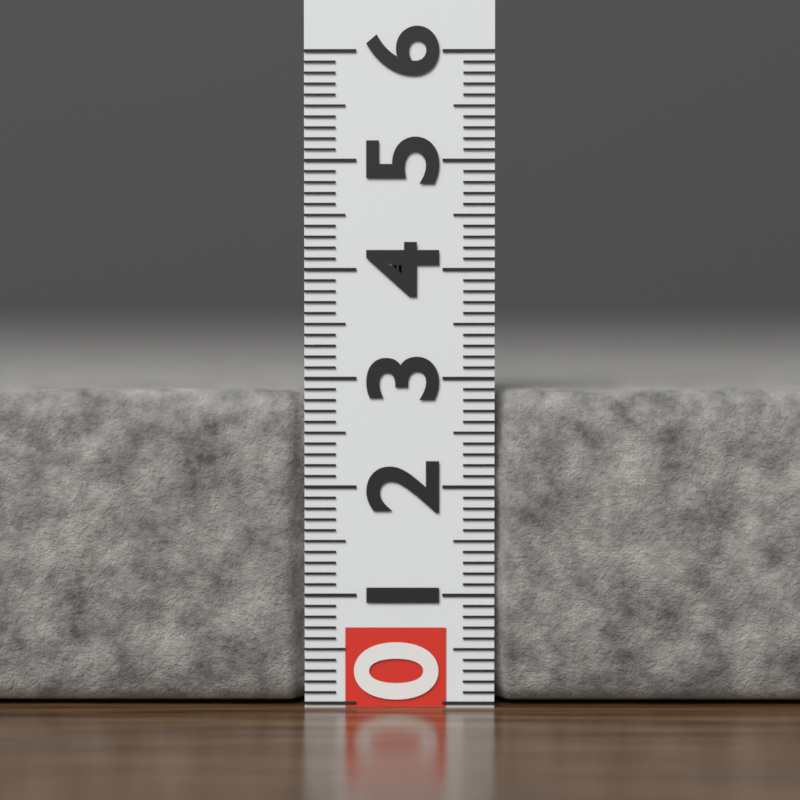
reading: 2.9 (no unit)
